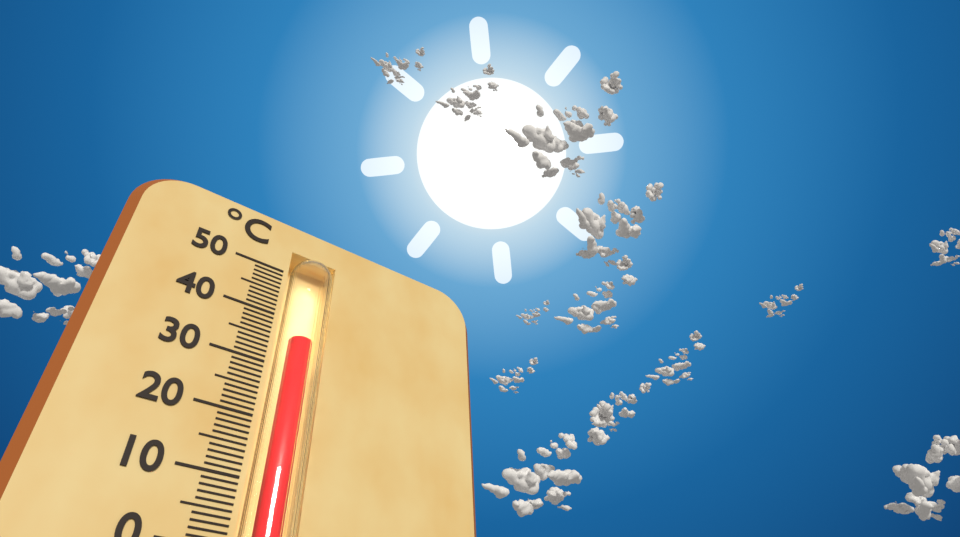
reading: 36 °C
